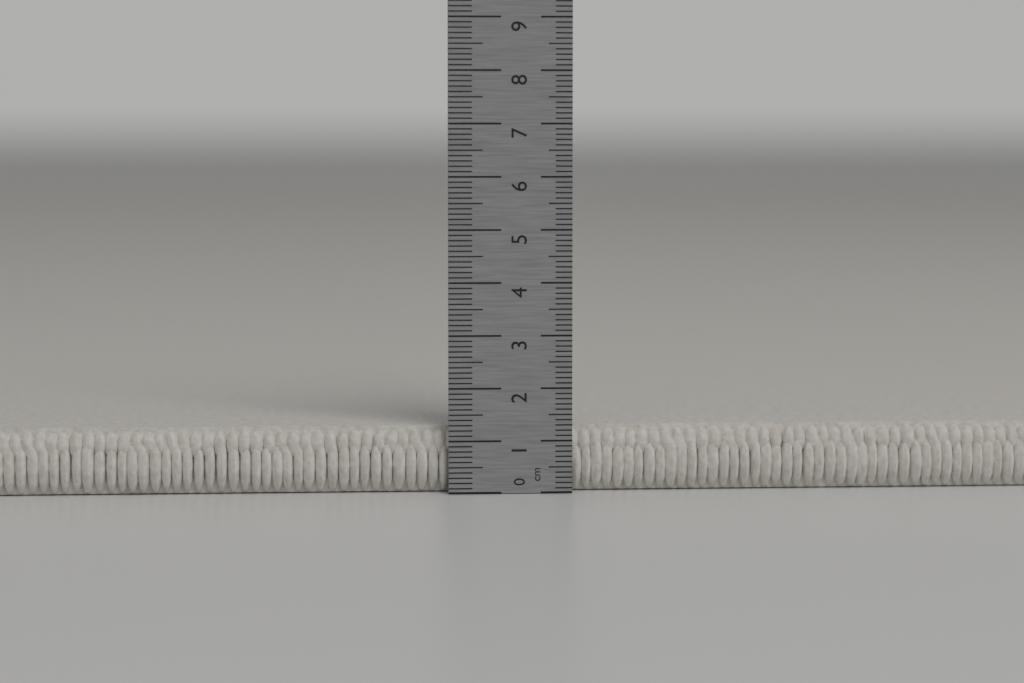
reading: 1.3 cm
